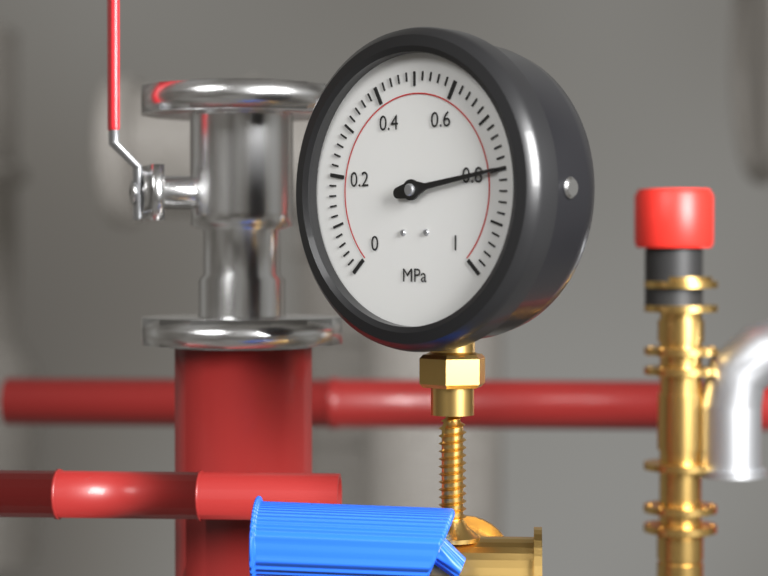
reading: 0.80 MPa
